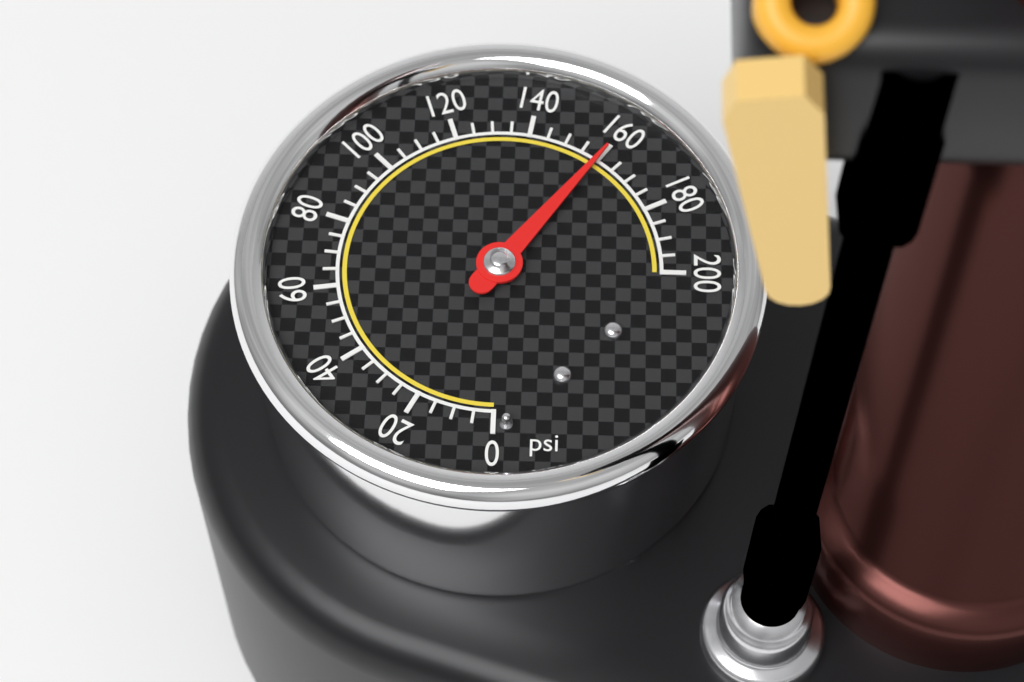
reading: 160 psi
